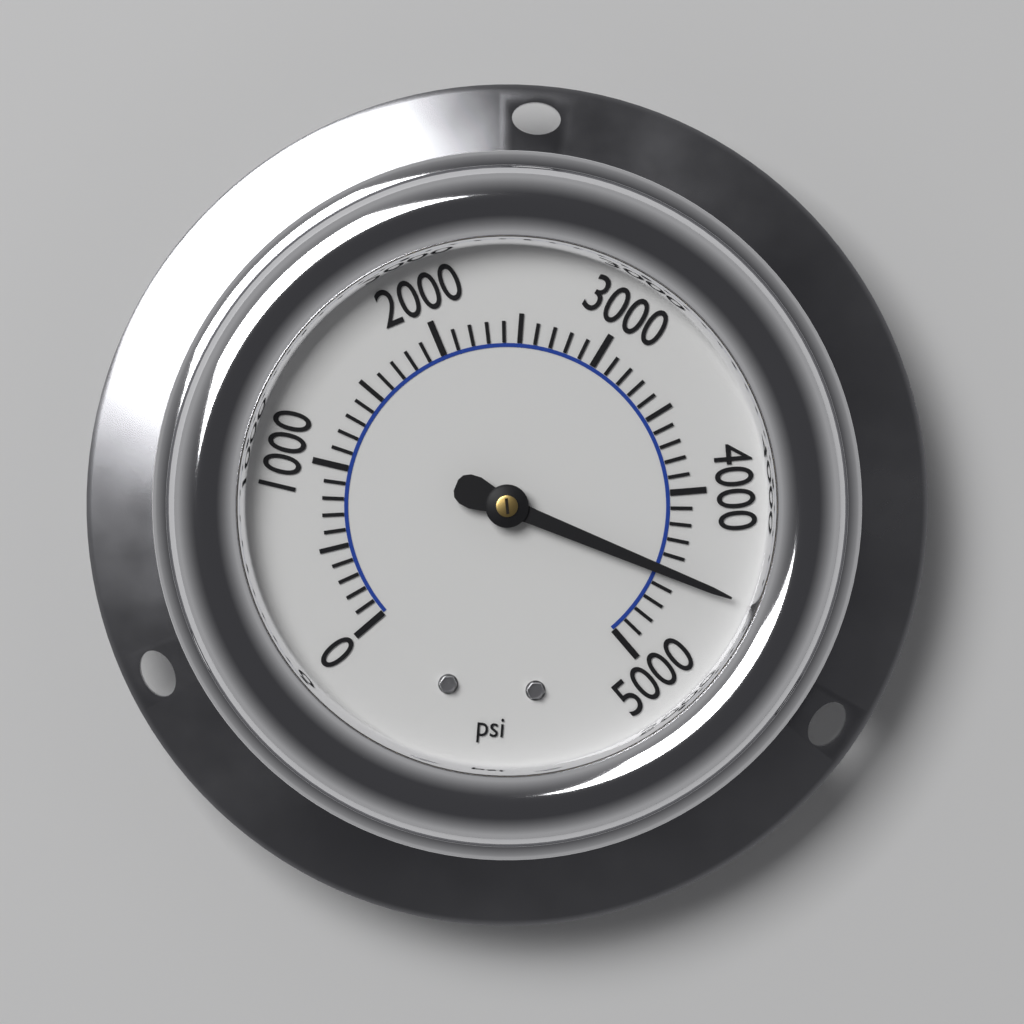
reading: 4500 psi
